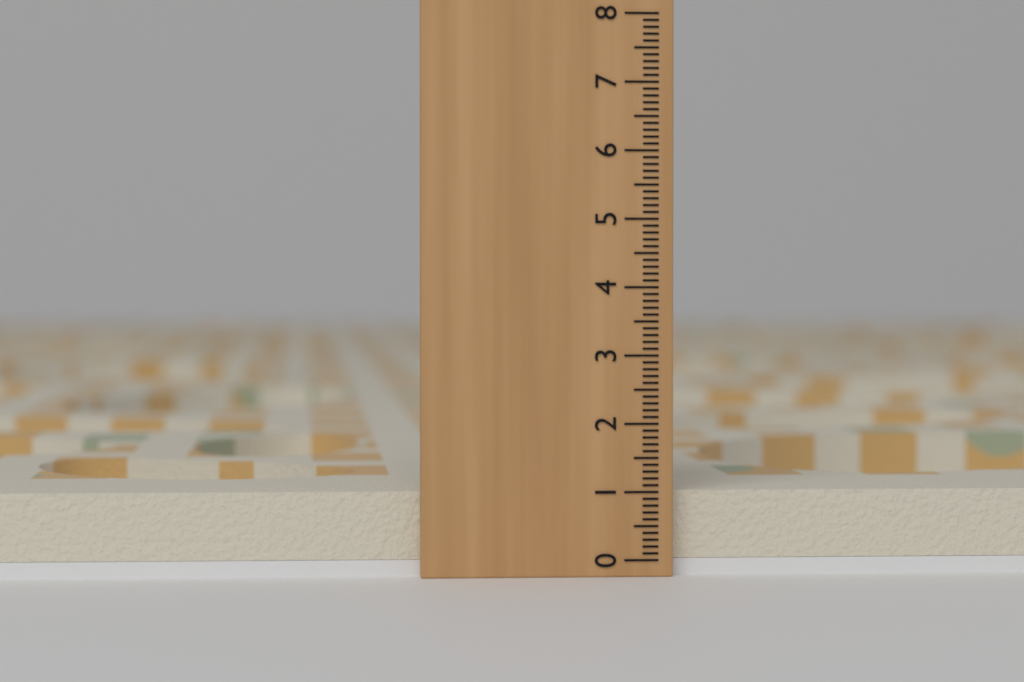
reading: 1.0 (no unit)
